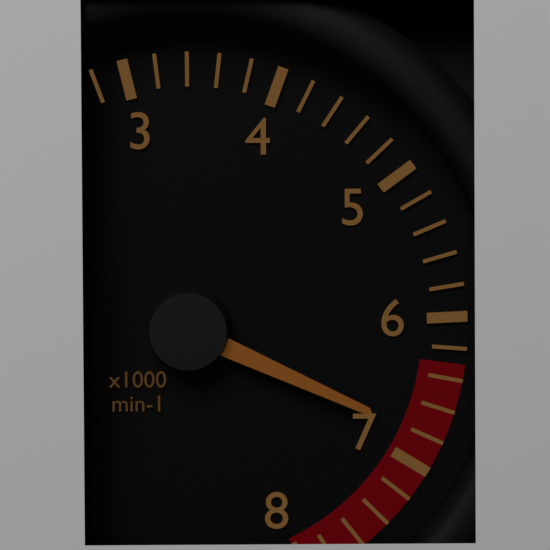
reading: 6800 min-1
